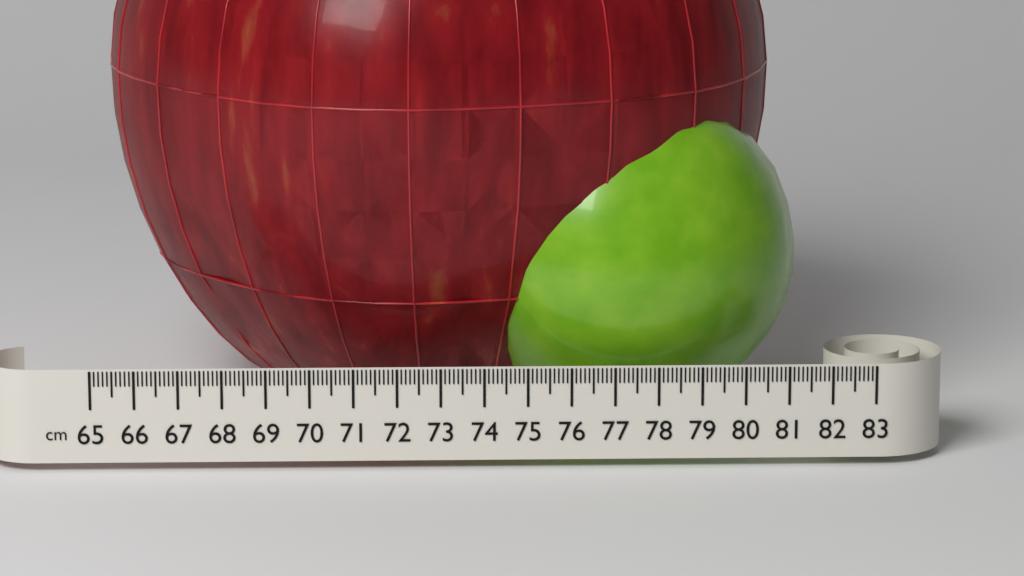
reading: 81.2 cm
